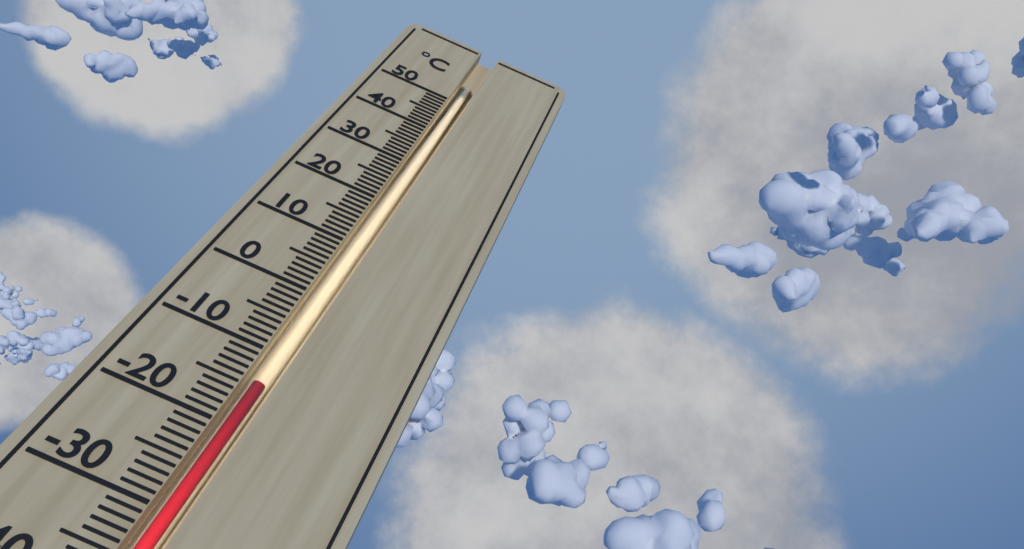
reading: -14 °C
